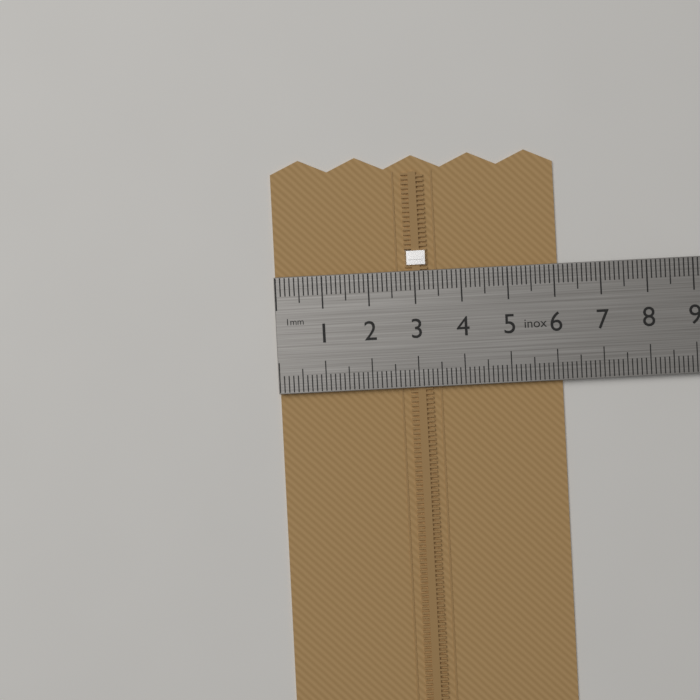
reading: 6.1 cm
